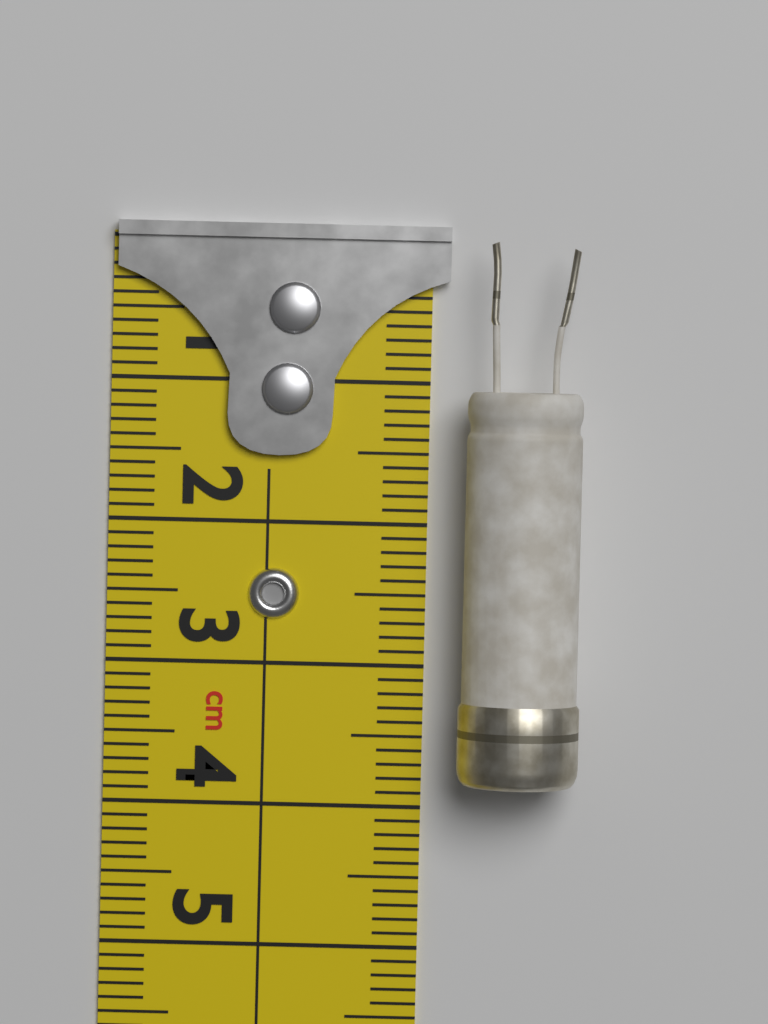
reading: 3.8 cm
